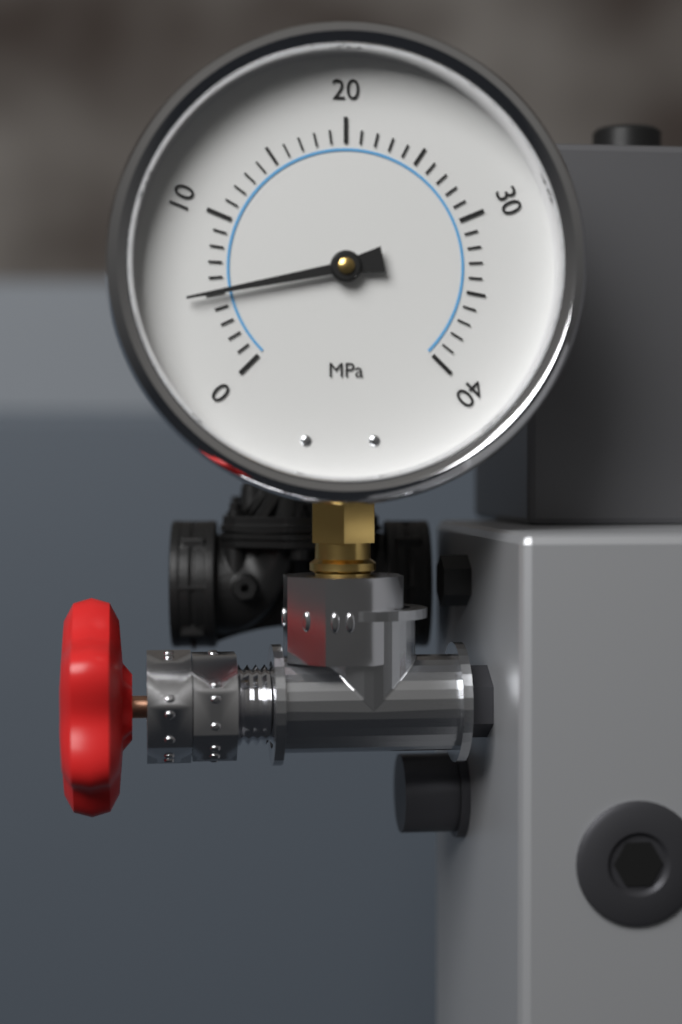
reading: 5 MPa
